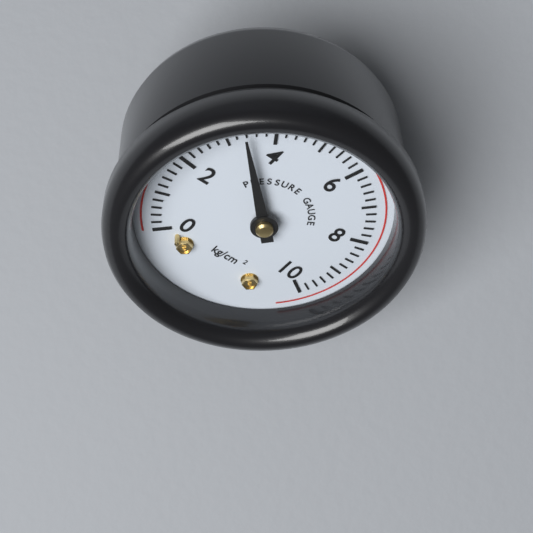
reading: 3.4 kg/cm²
